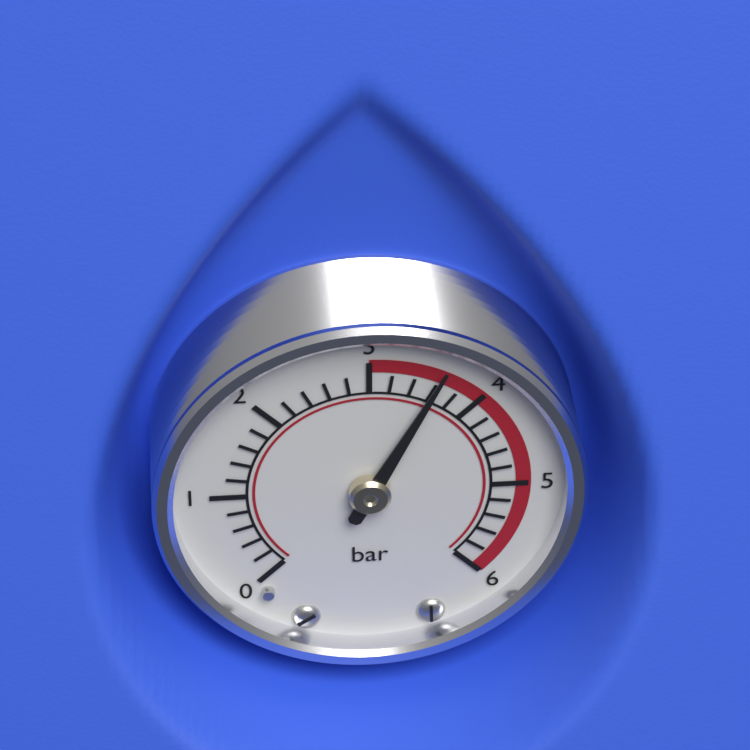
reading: 3.6 bar
